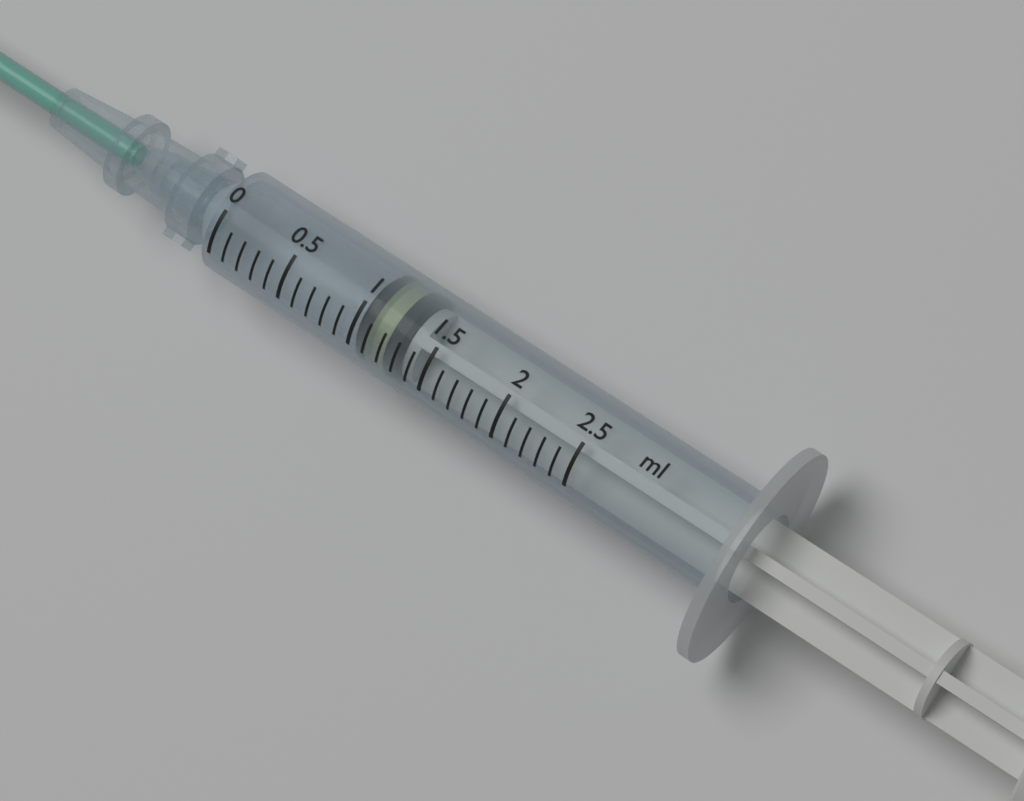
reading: 1.0 ml
